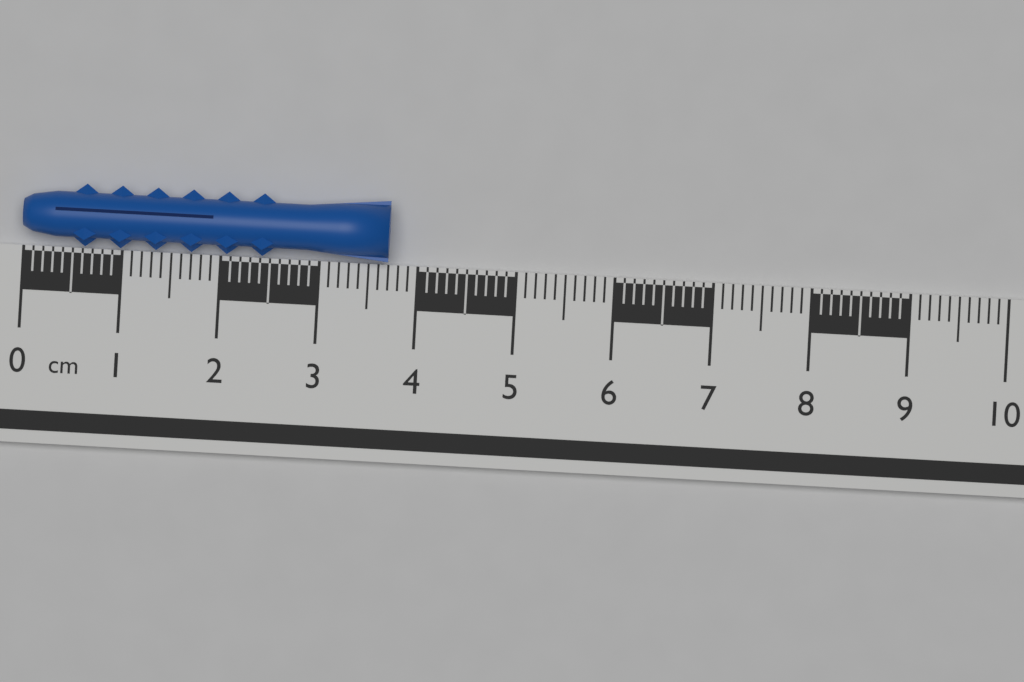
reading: 3.7 cm
